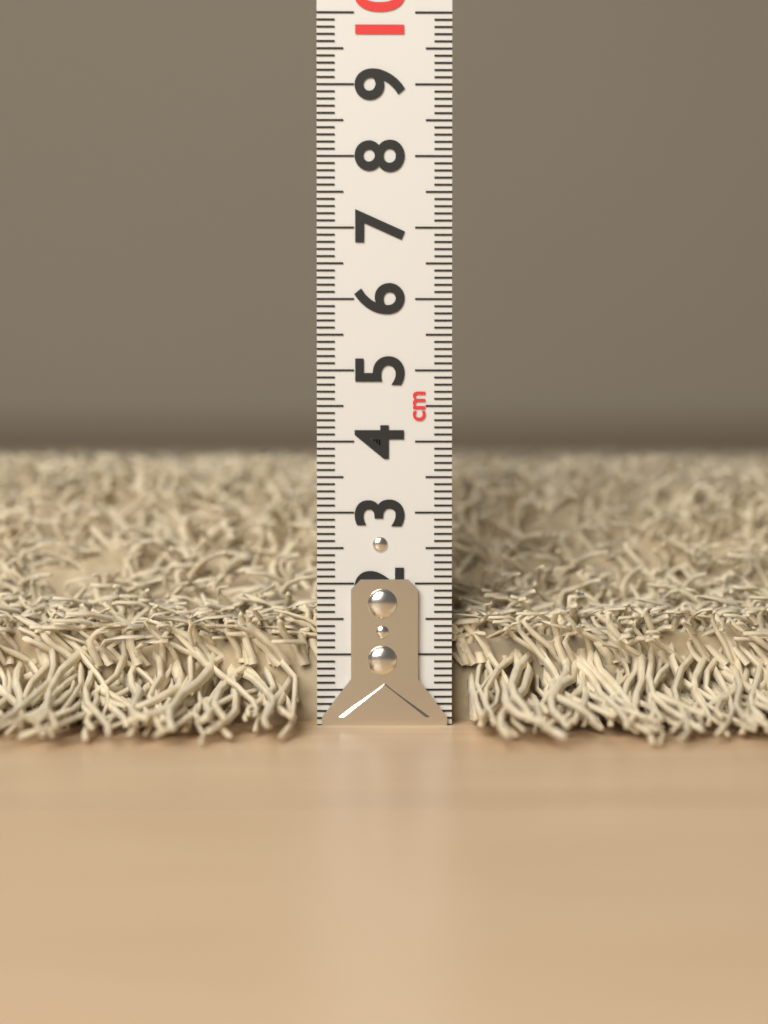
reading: 4.0 cm
